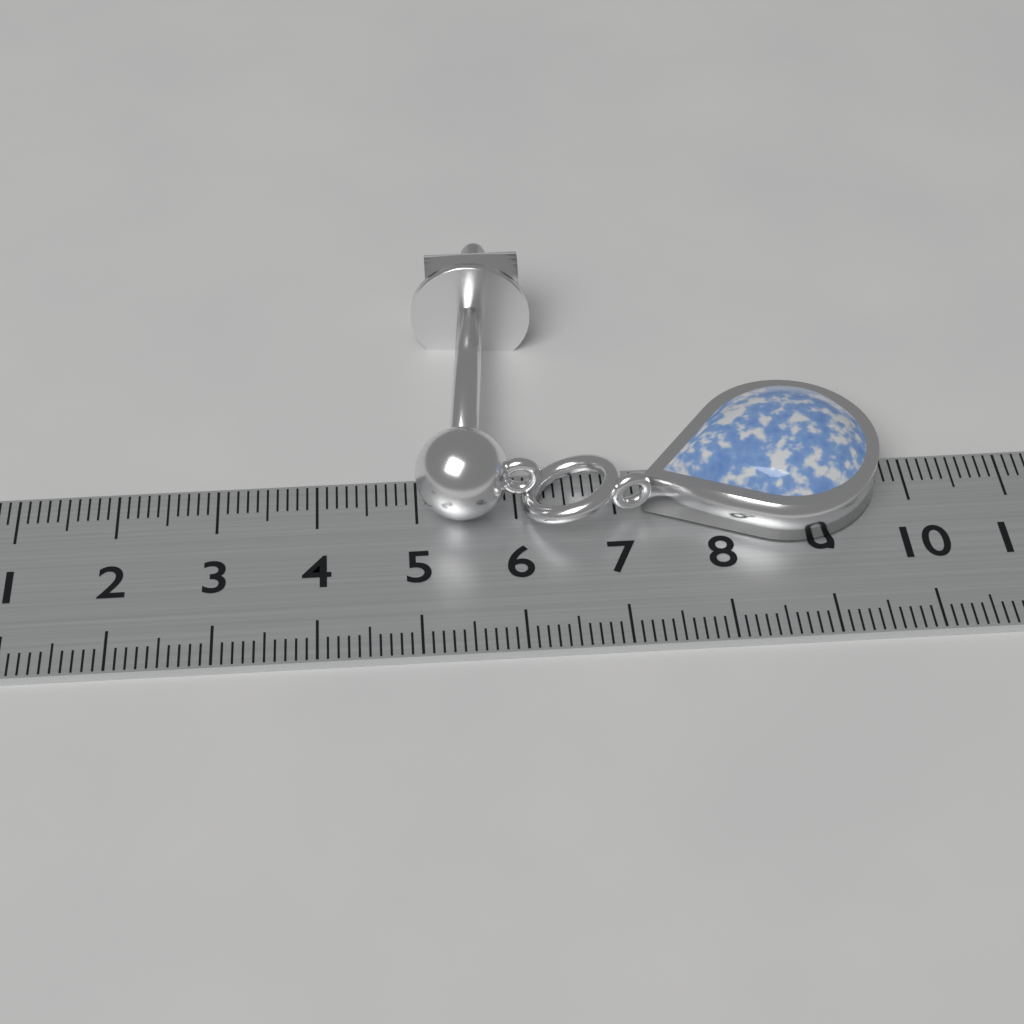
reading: 9.7 cm
